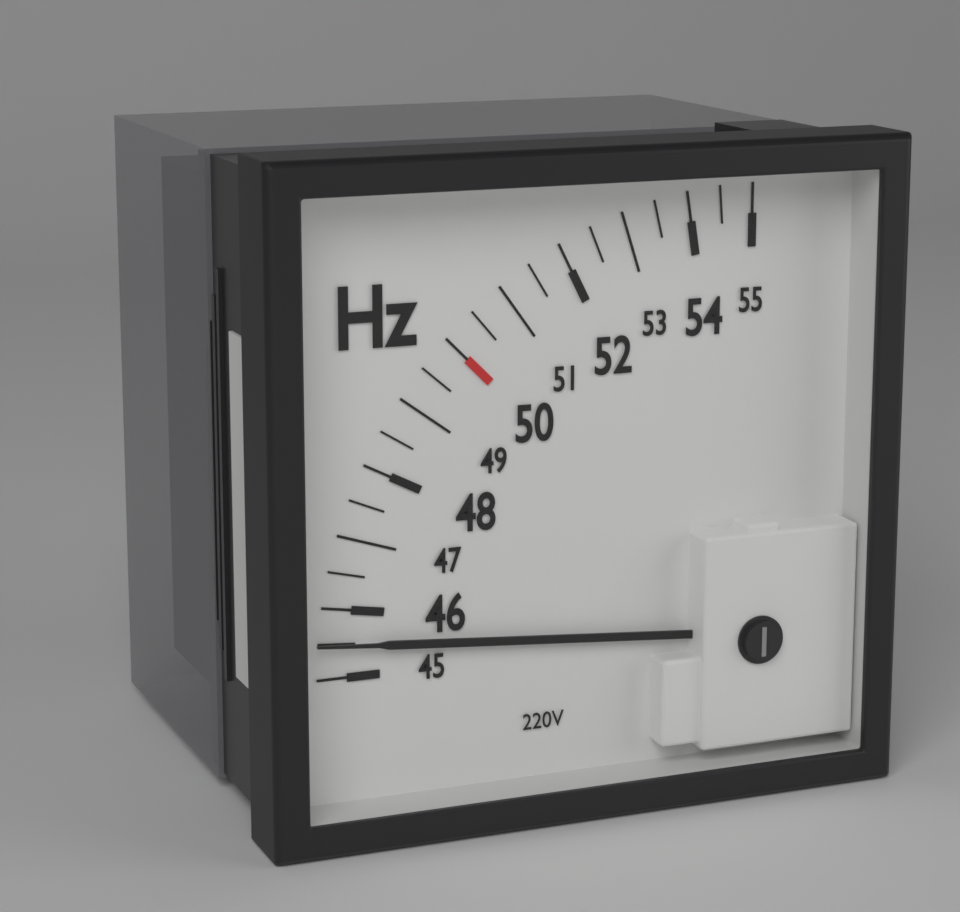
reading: 45.5 Hz
